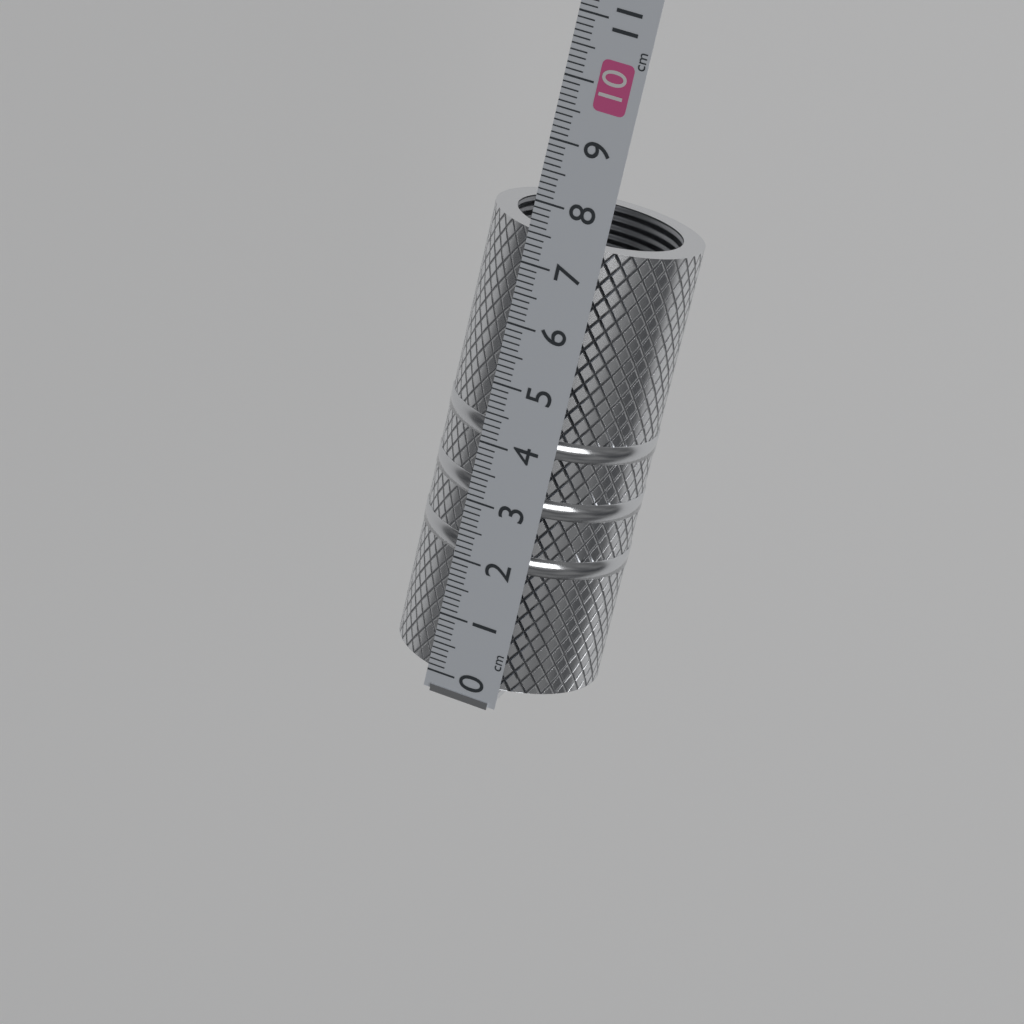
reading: 7.5 cm
